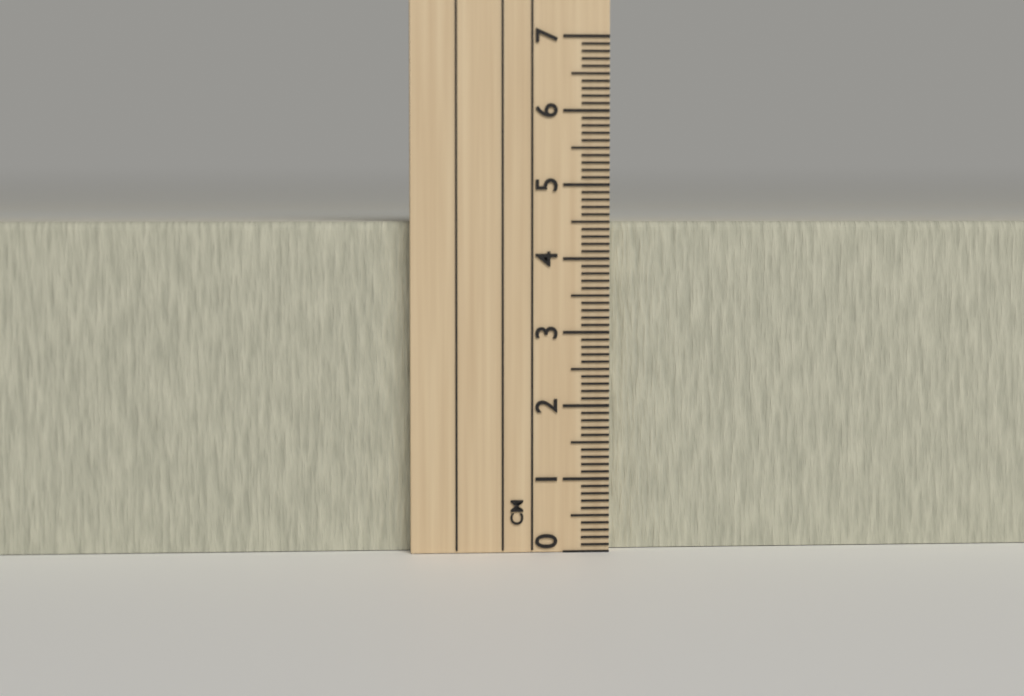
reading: 4.5 cm
